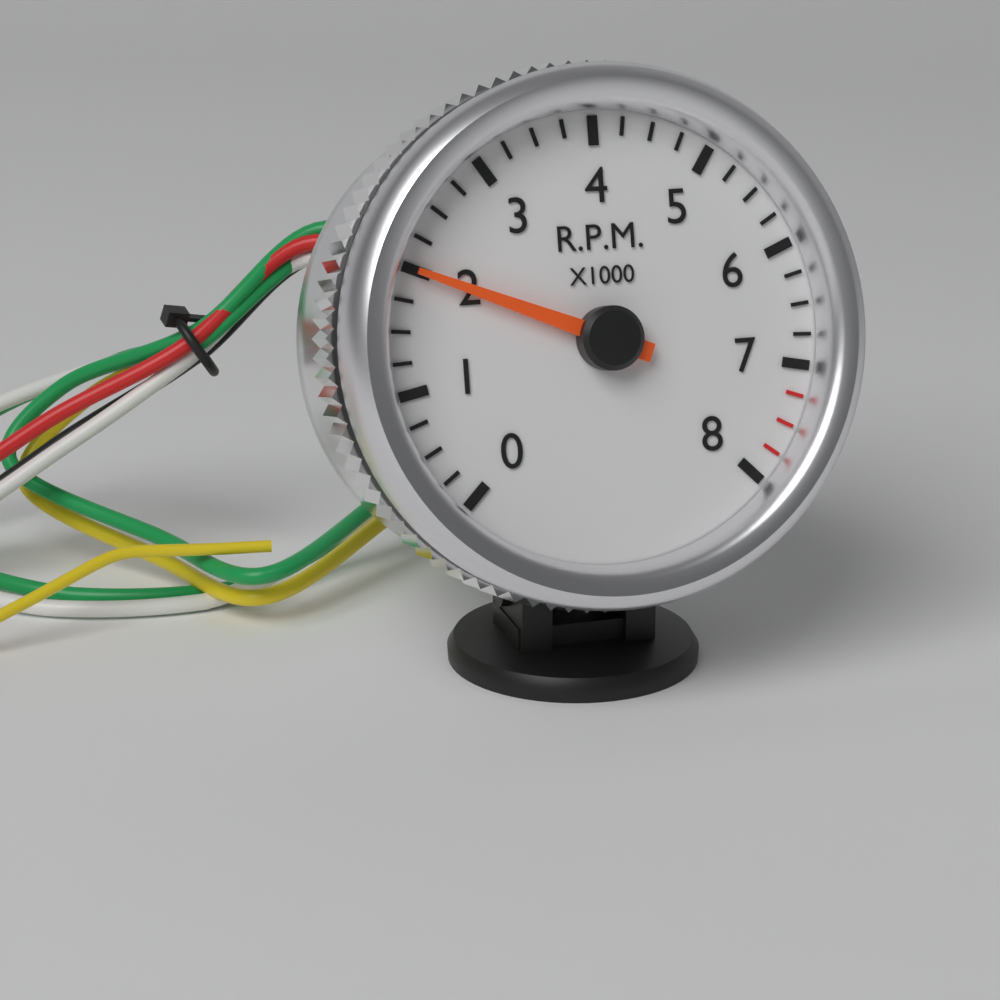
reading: 2000 RPM
